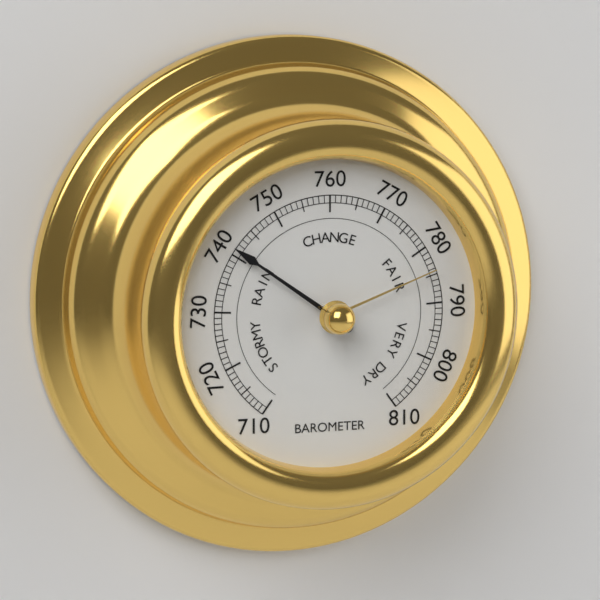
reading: 741 (no unit)
